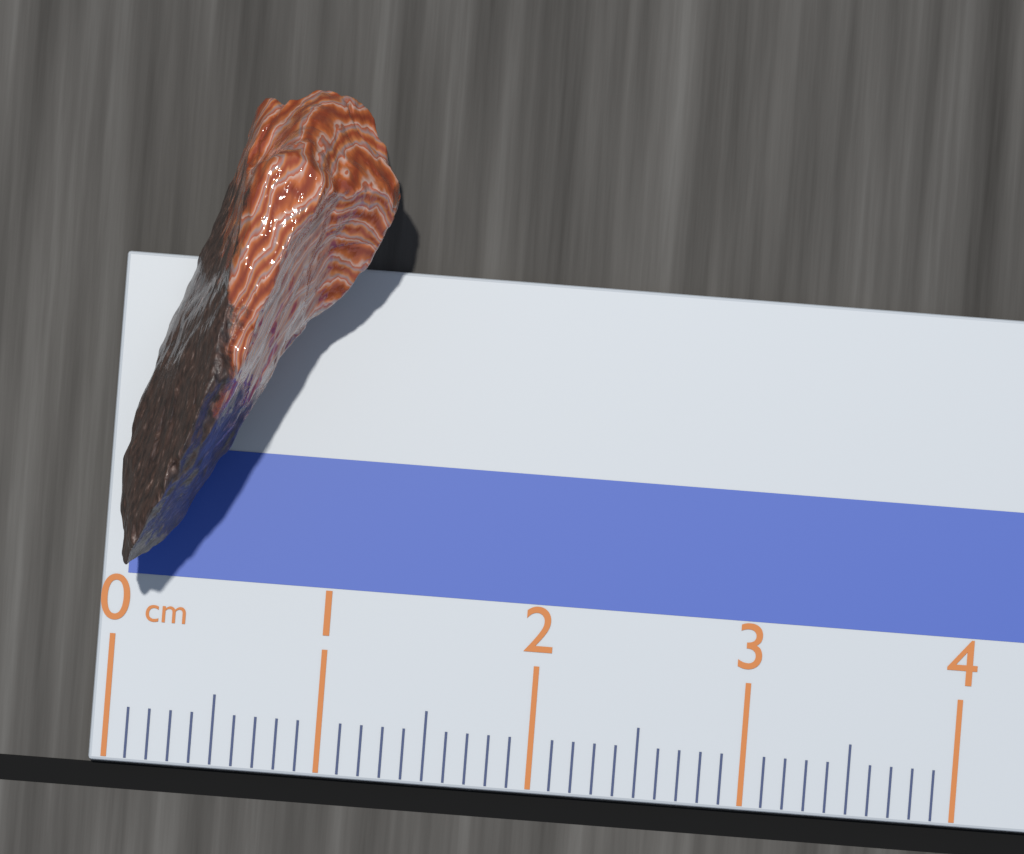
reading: 1.2 cm
